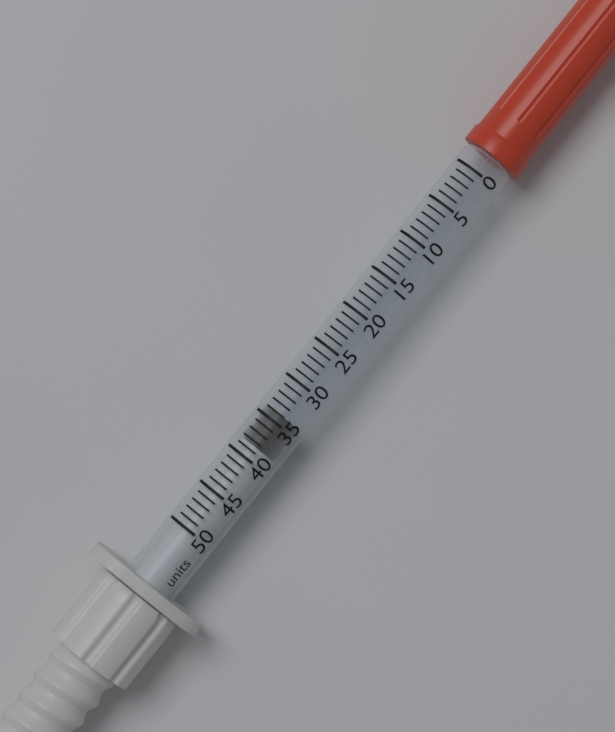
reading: 34 units
